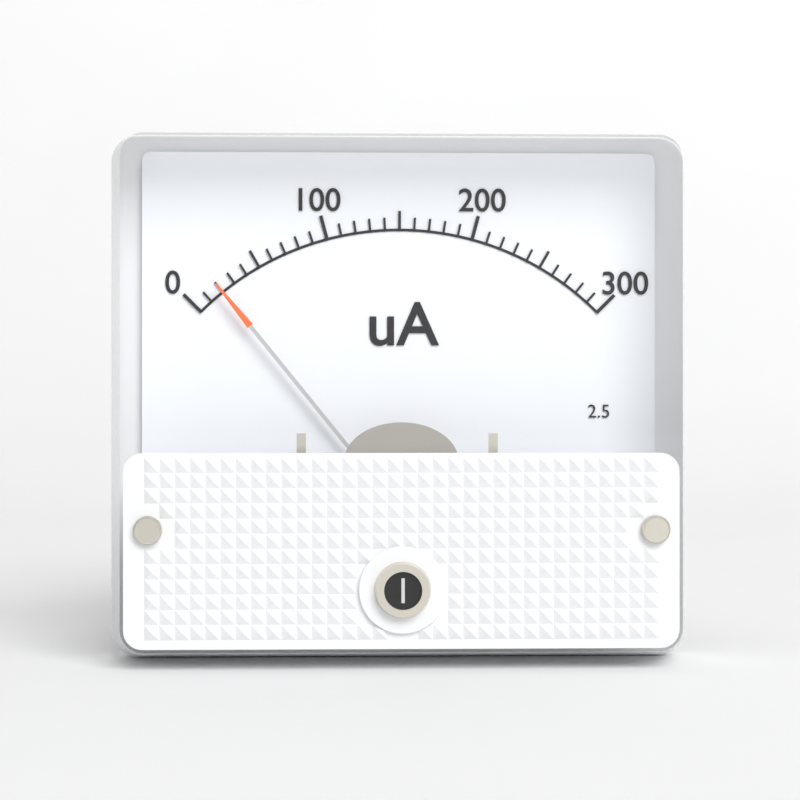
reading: 20 uA
